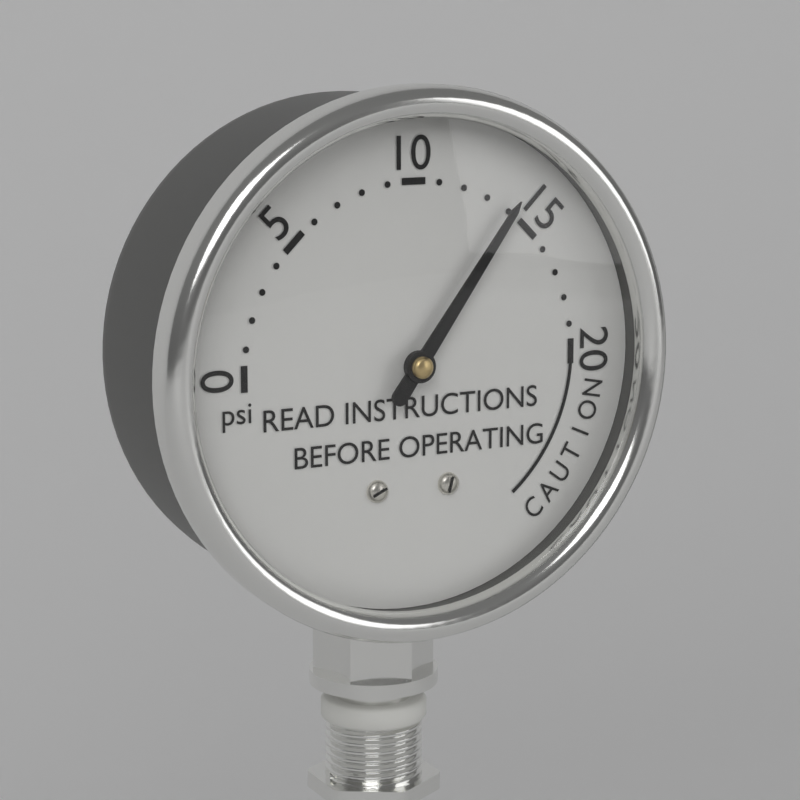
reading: 14 psi
